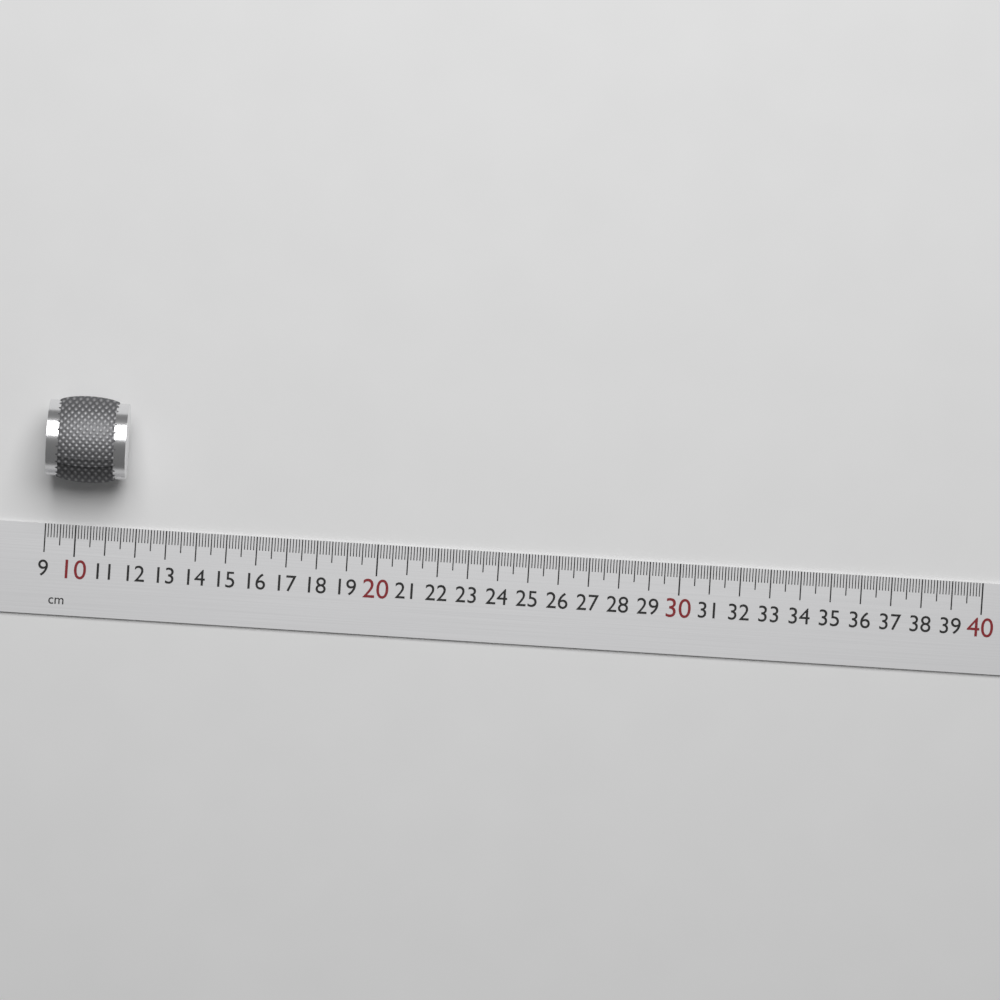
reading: 11.6 cm
